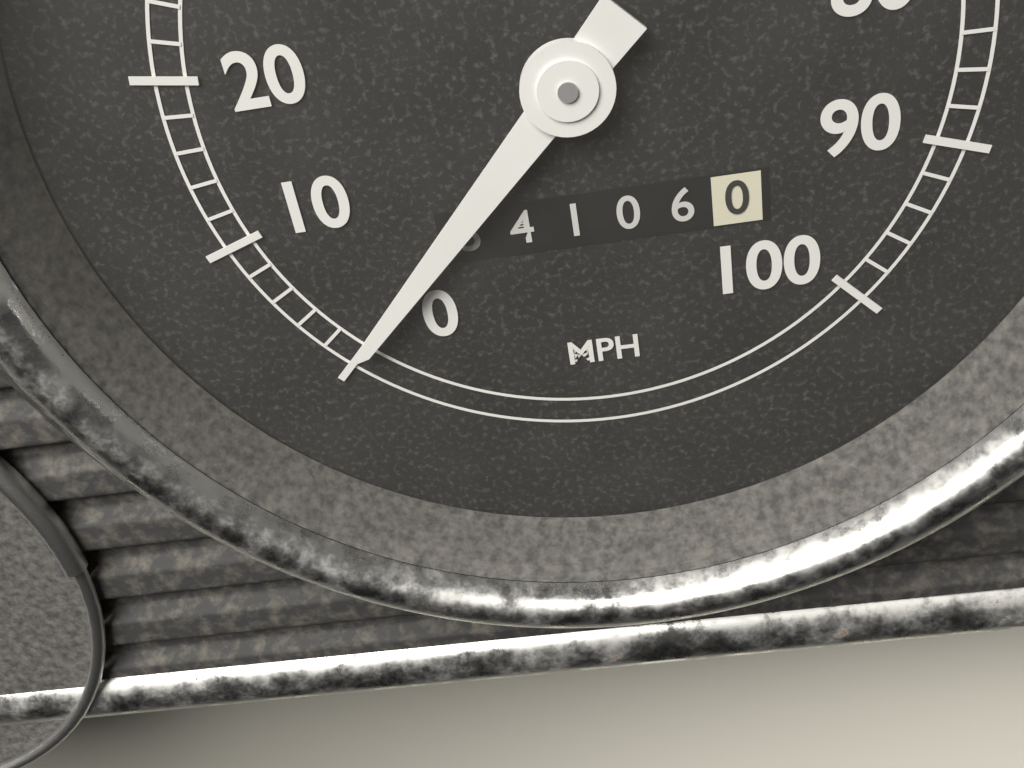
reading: 0 MPH
